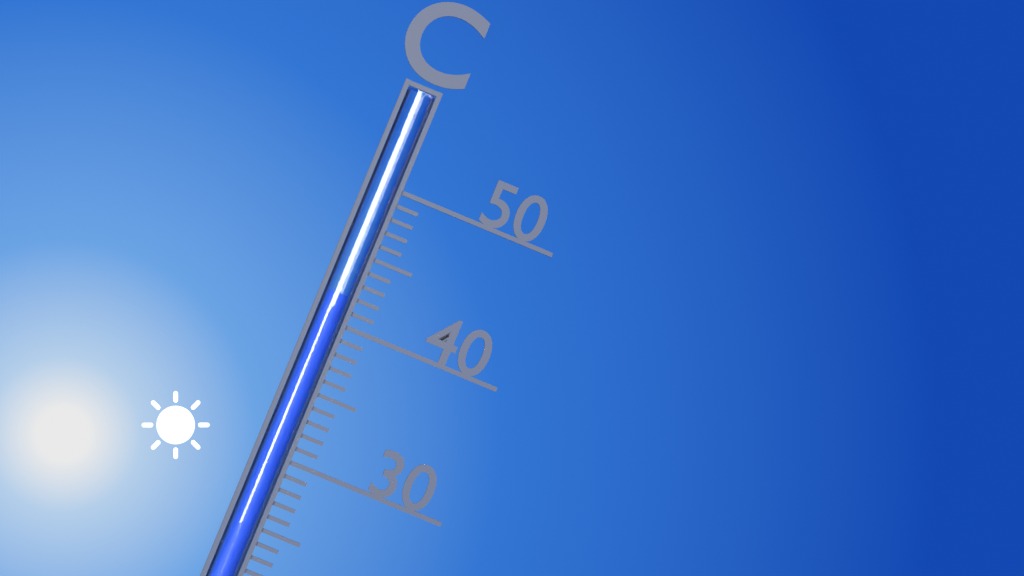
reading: 42 °C
